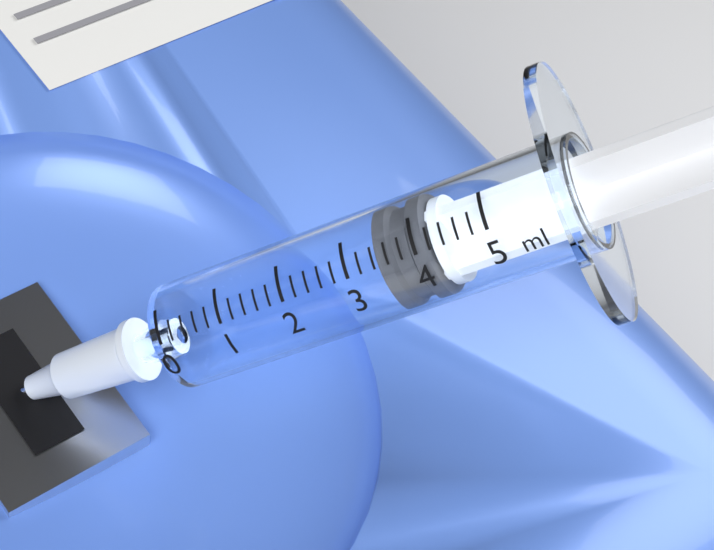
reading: 3.4 ml
